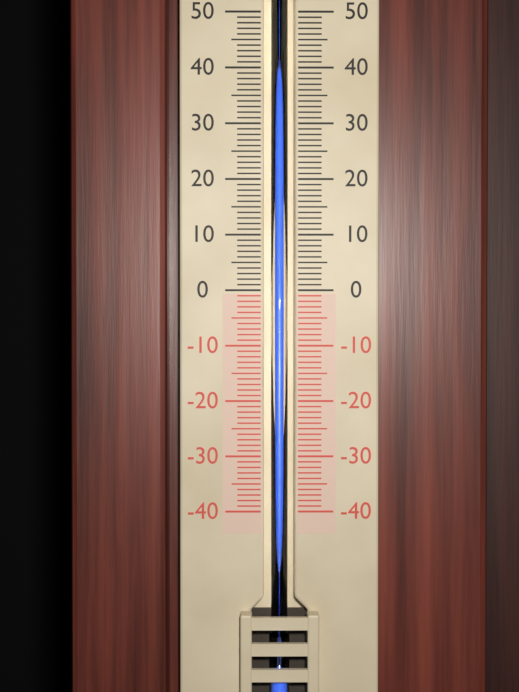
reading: 39 (no unit)
